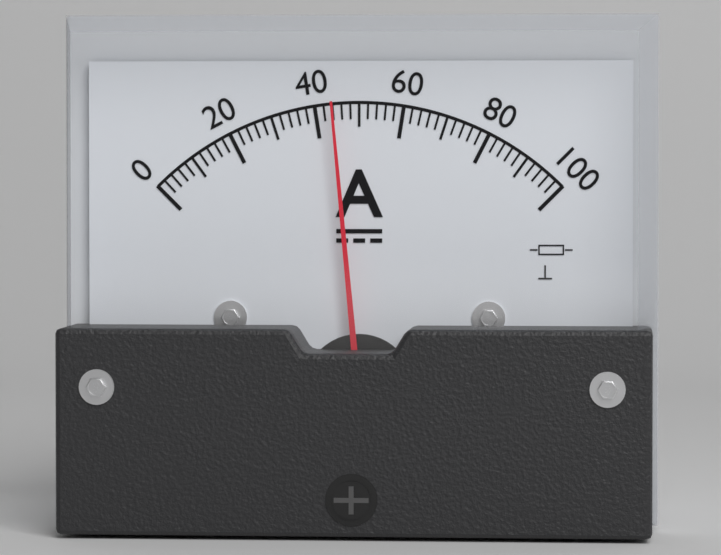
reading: 44 A
